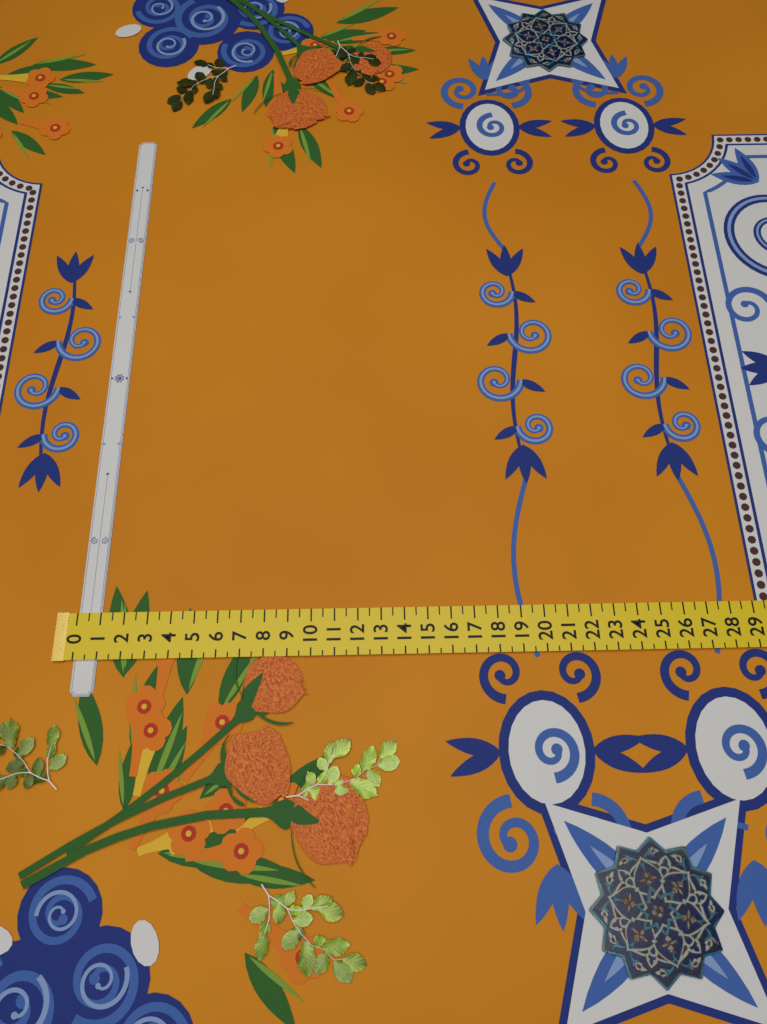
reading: 1.0 (no unit)
